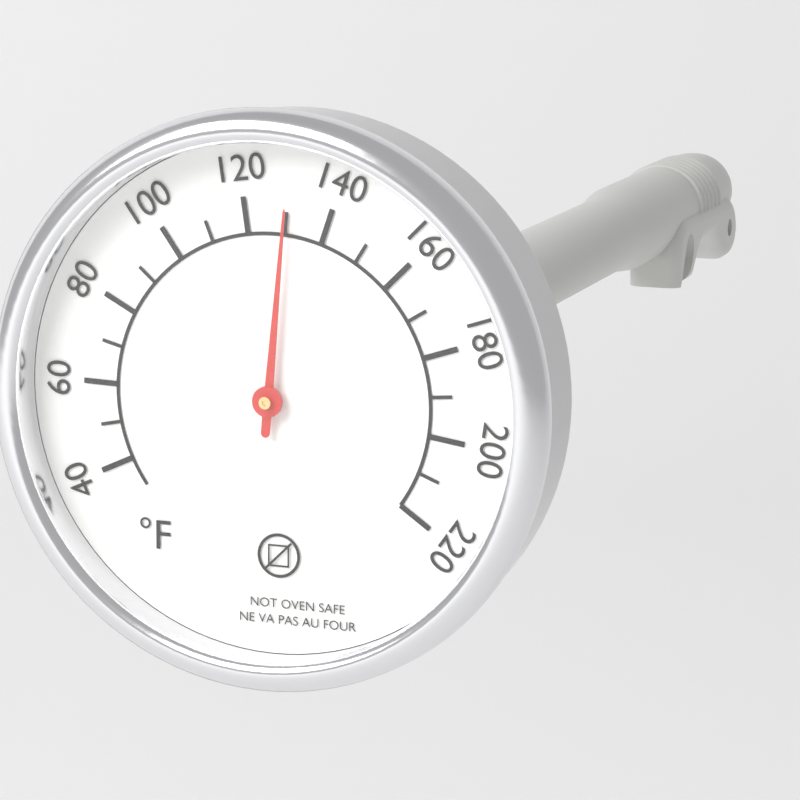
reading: 130 °F
